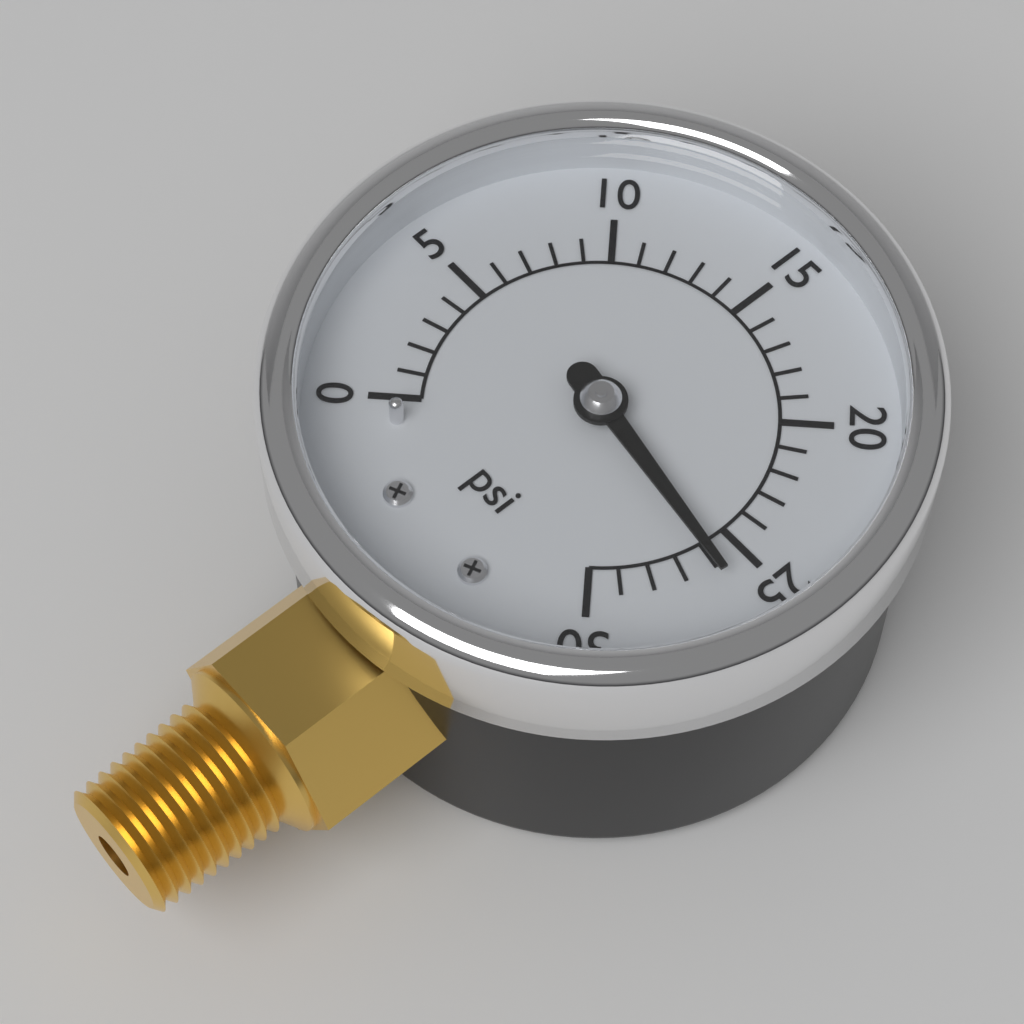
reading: 26 psi
